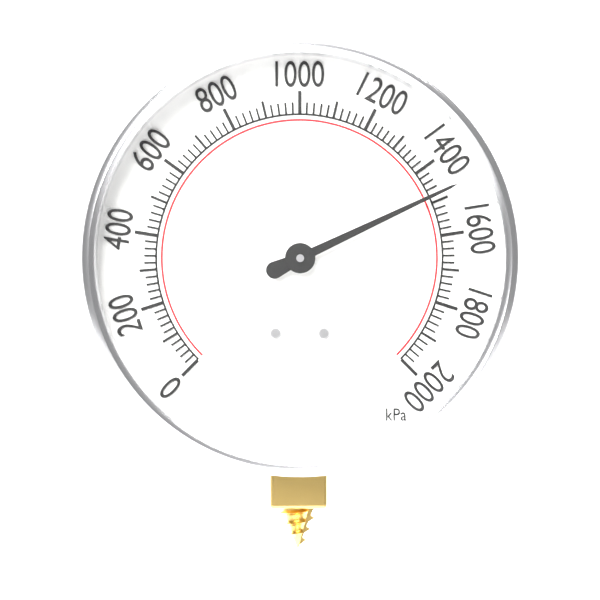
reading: 1480 kPa
